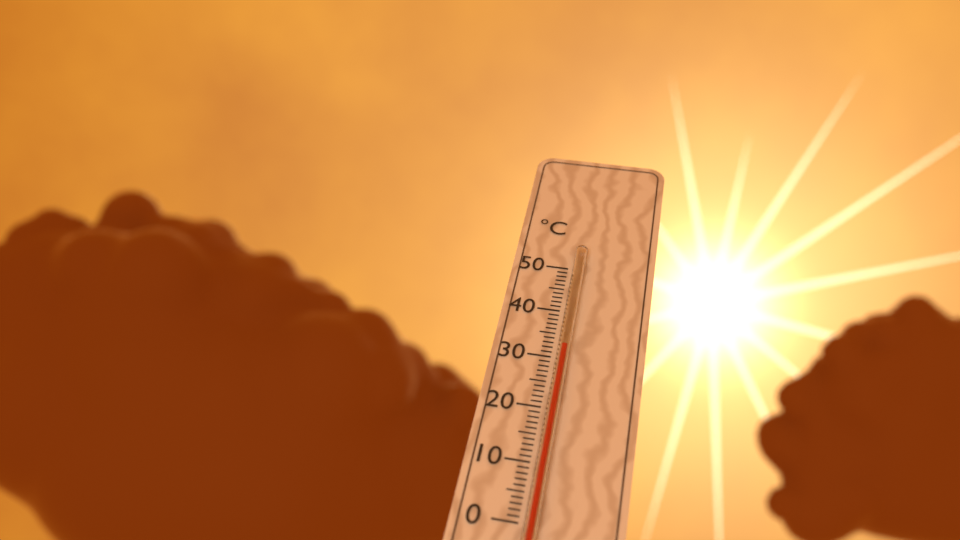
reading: 32 °C
